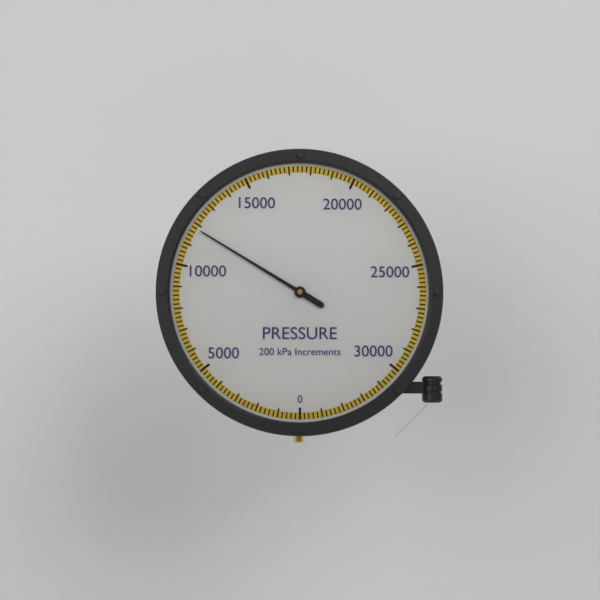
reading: 11800 kPa
